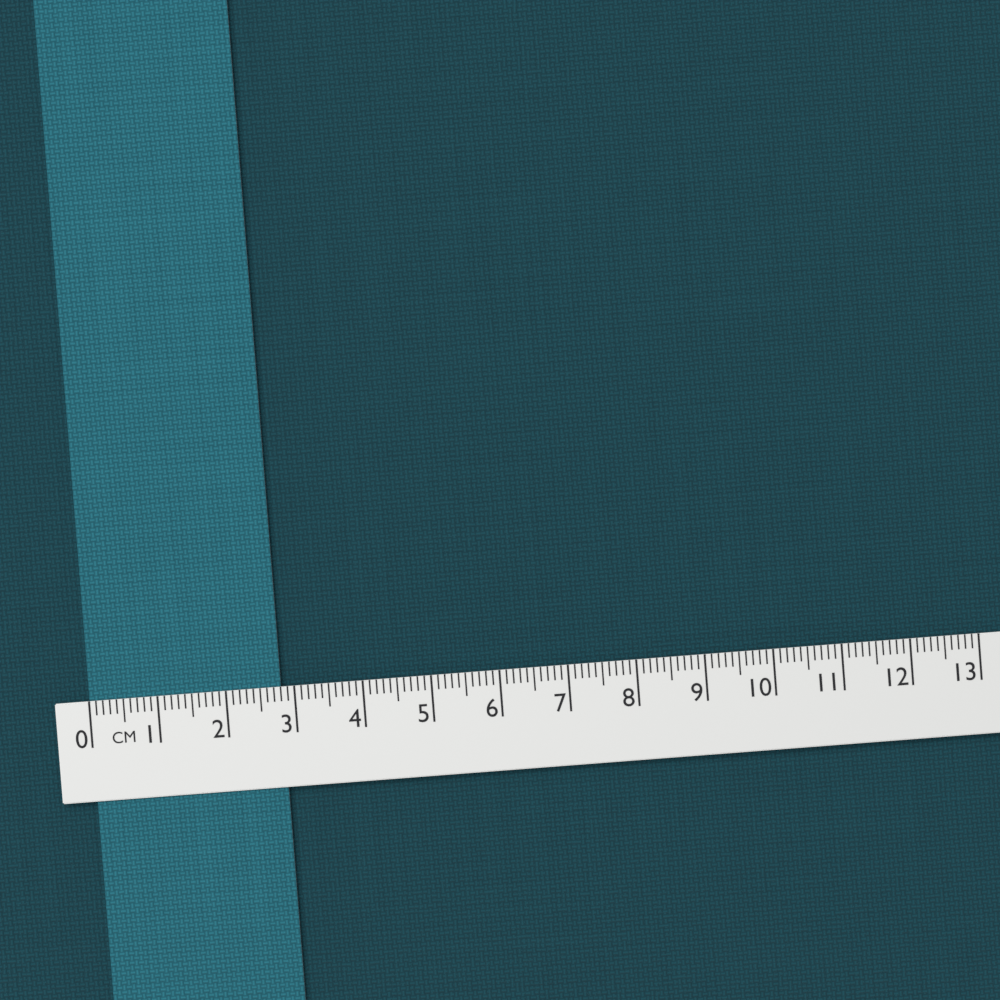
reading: 2.8 cm
